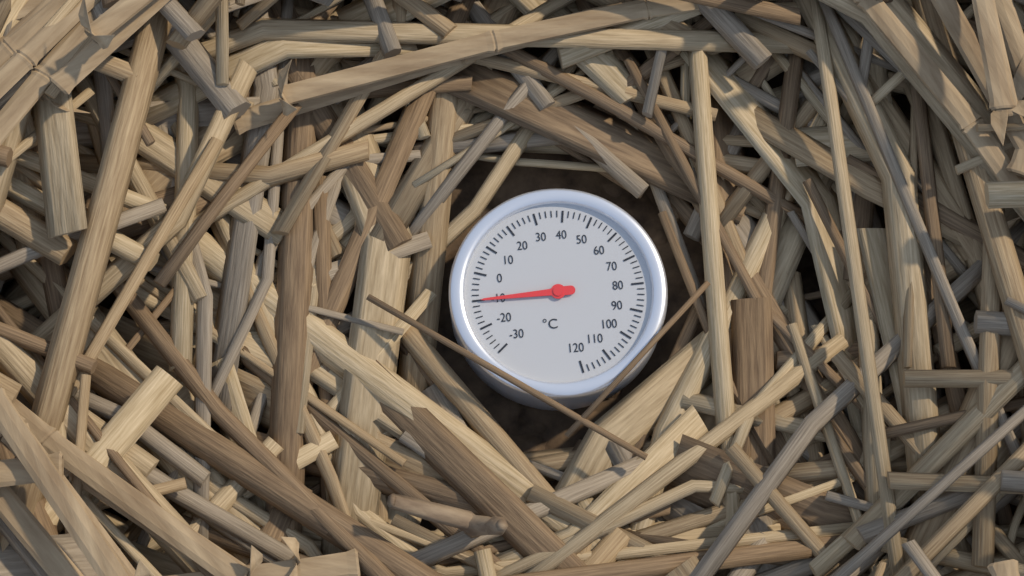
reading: -10 °C
